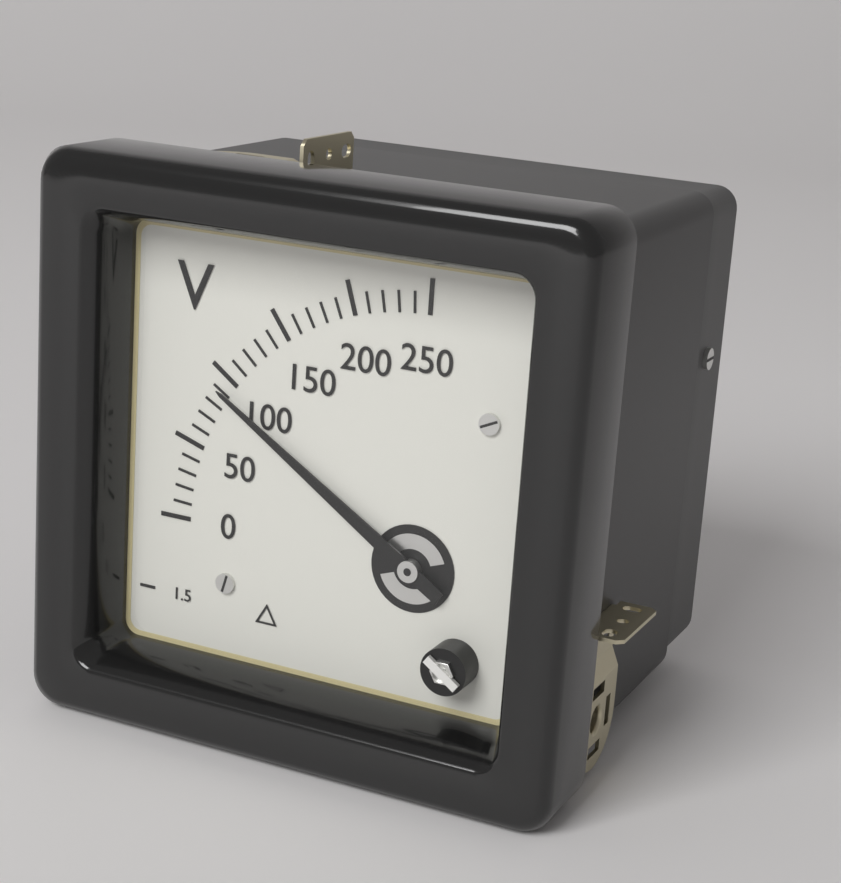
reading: 90 V
